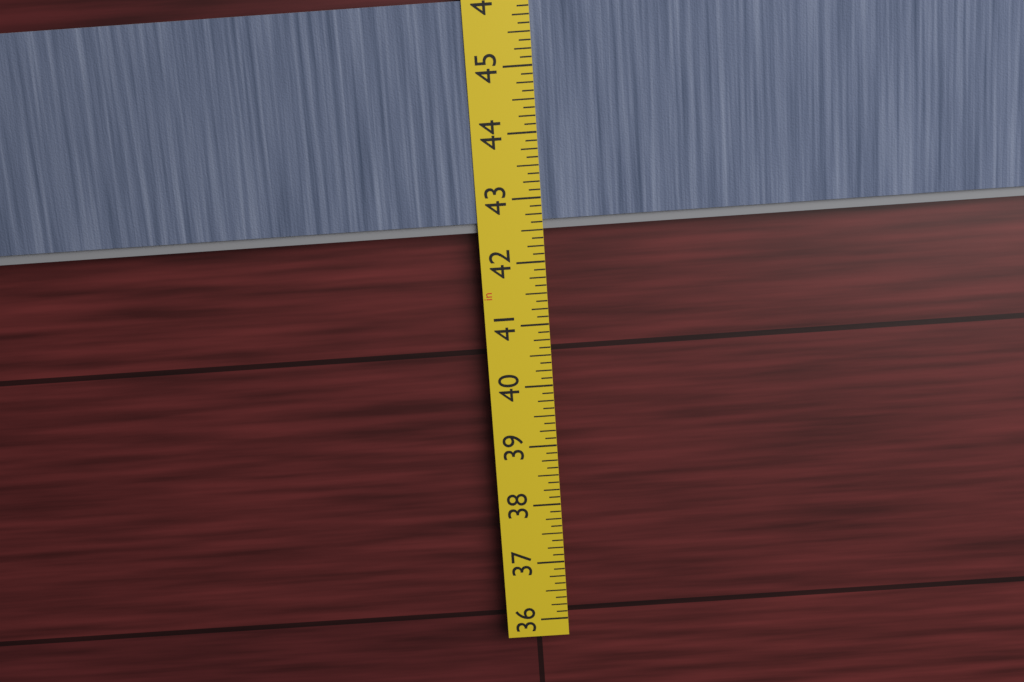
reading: 42.500 in
